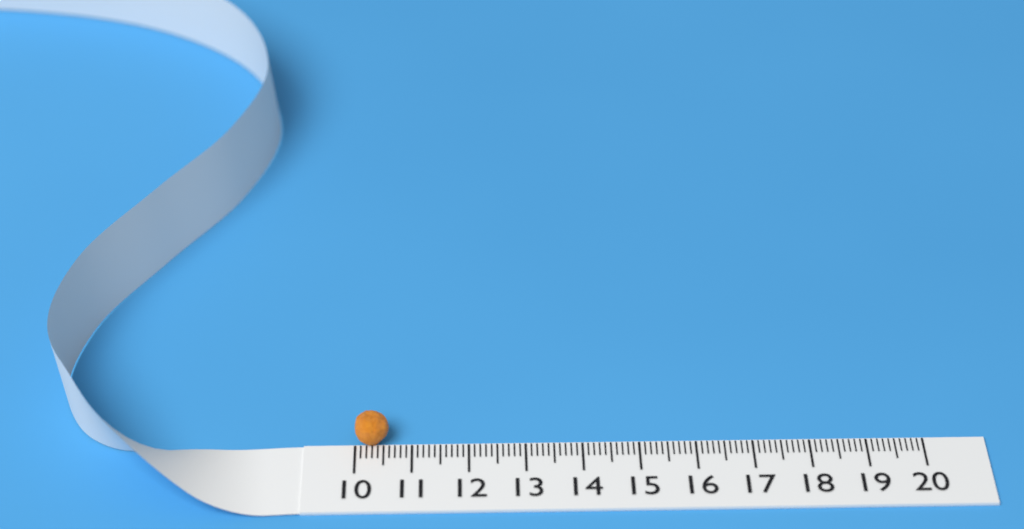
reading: 10.6 (no unit)
